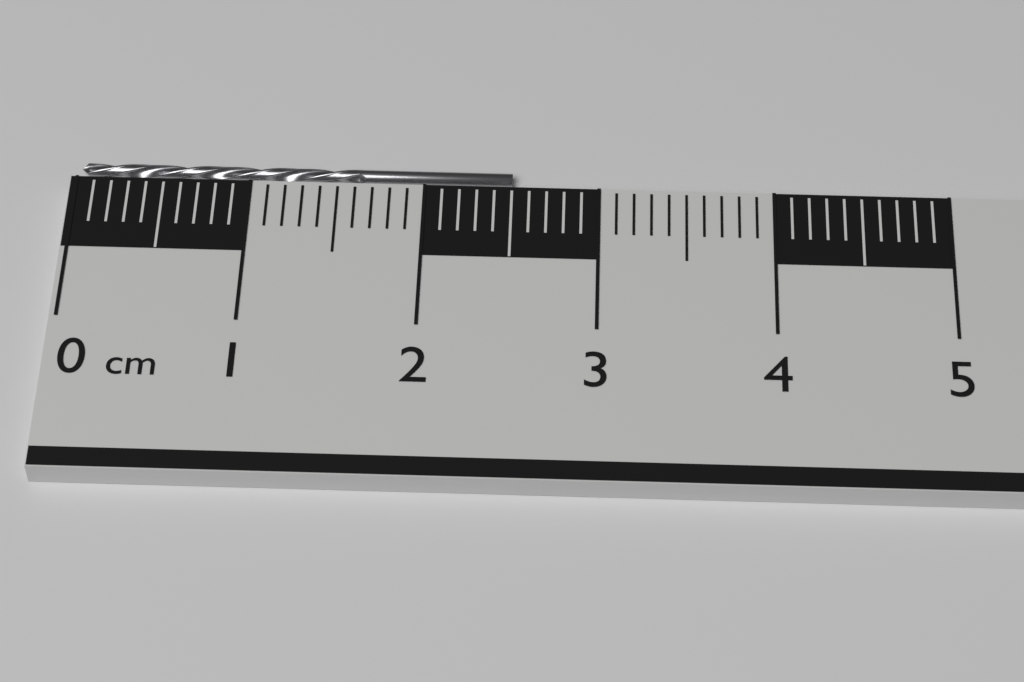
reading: 2.5 cm
